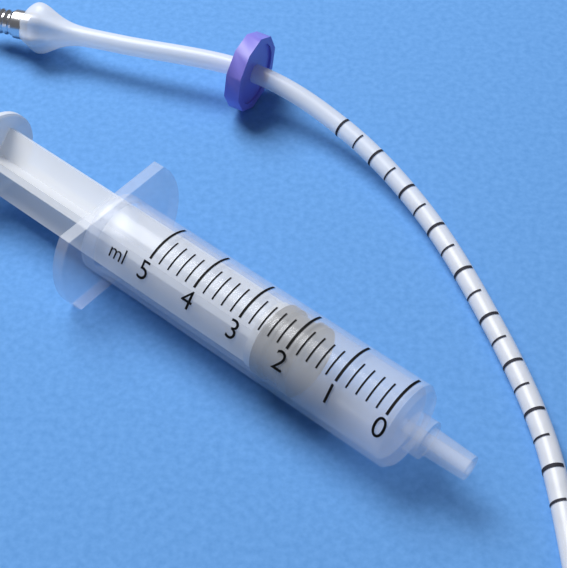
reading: 1.8 ml
